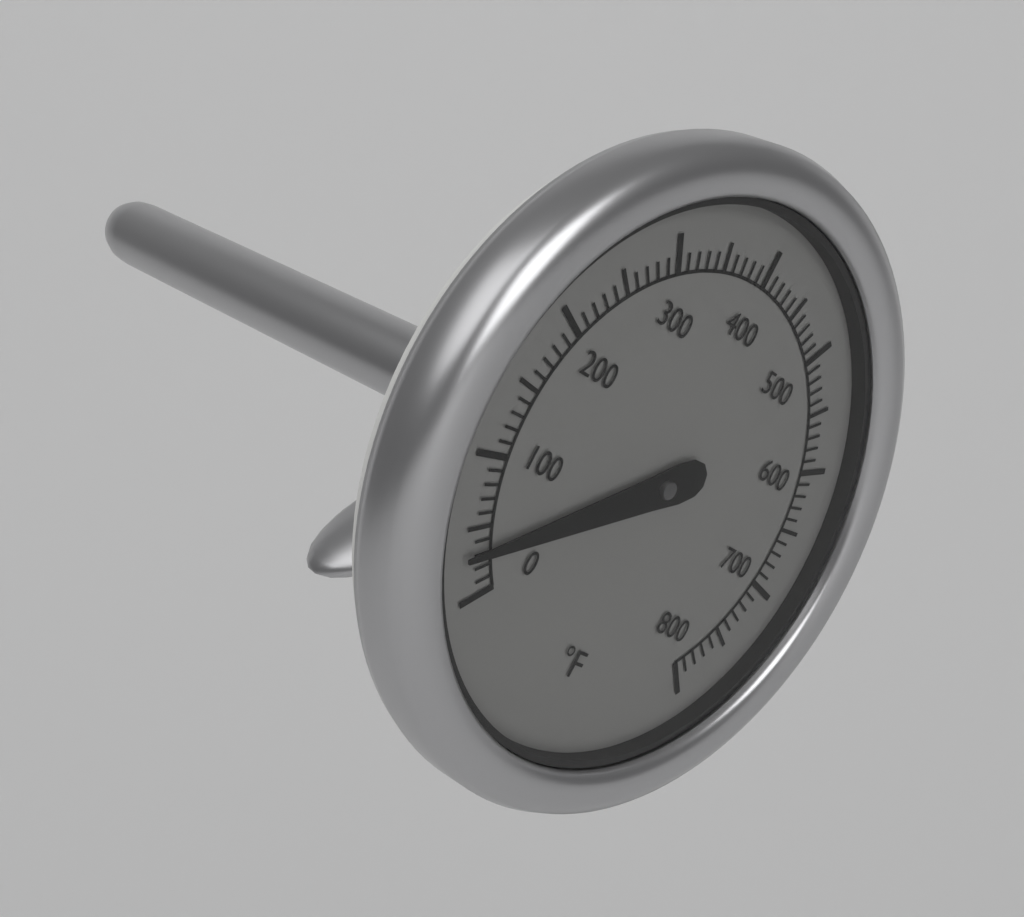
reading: 30 °F
